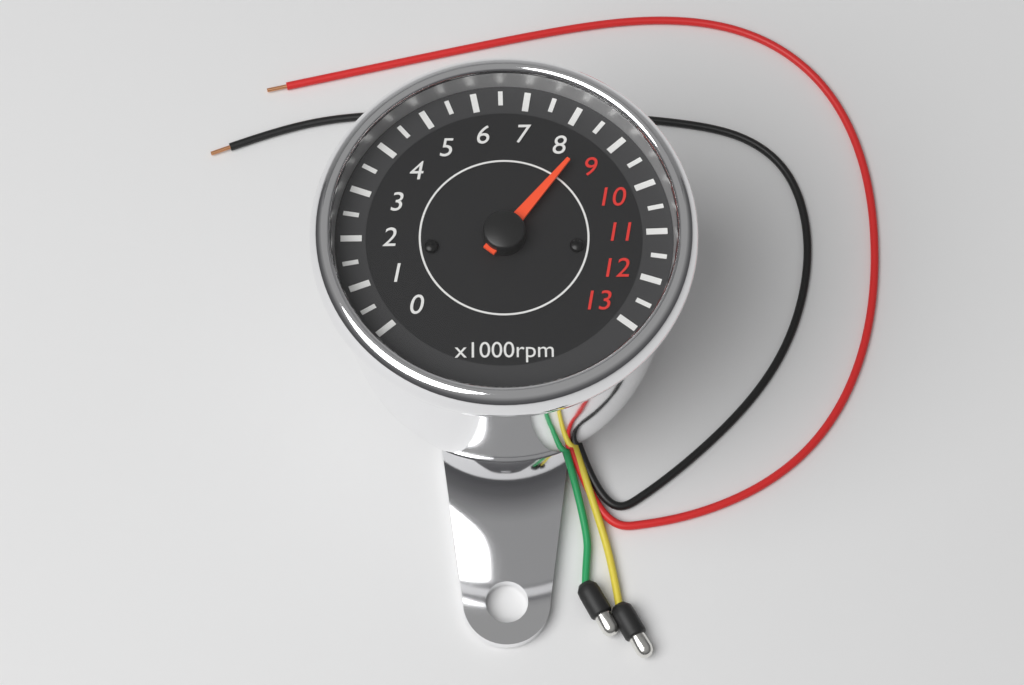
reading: 8500 rpm
